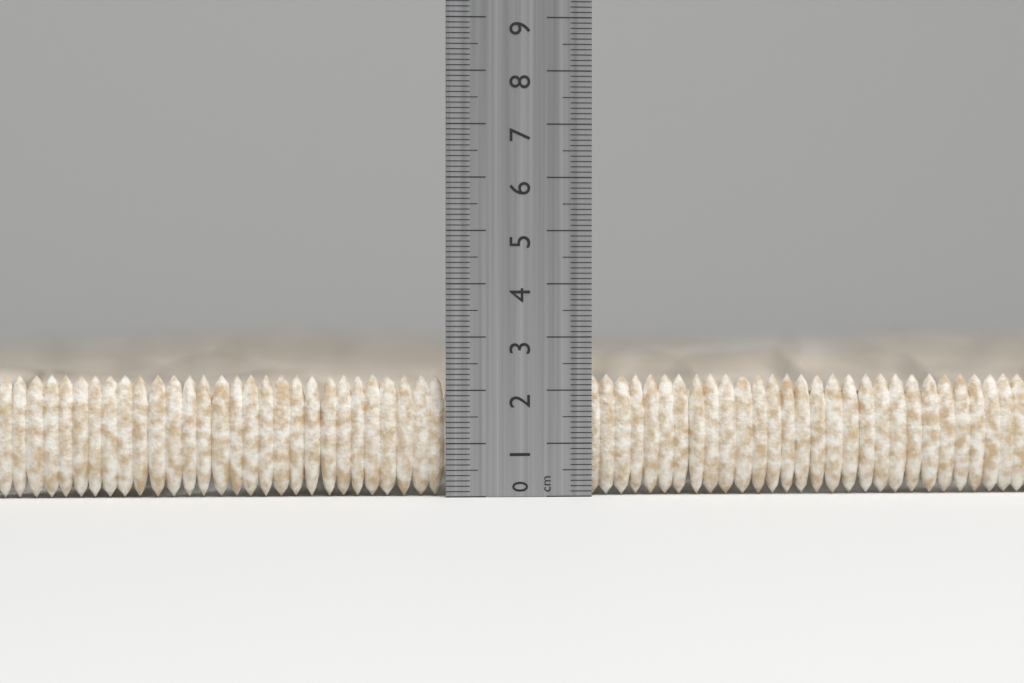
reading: 2.3 cm
